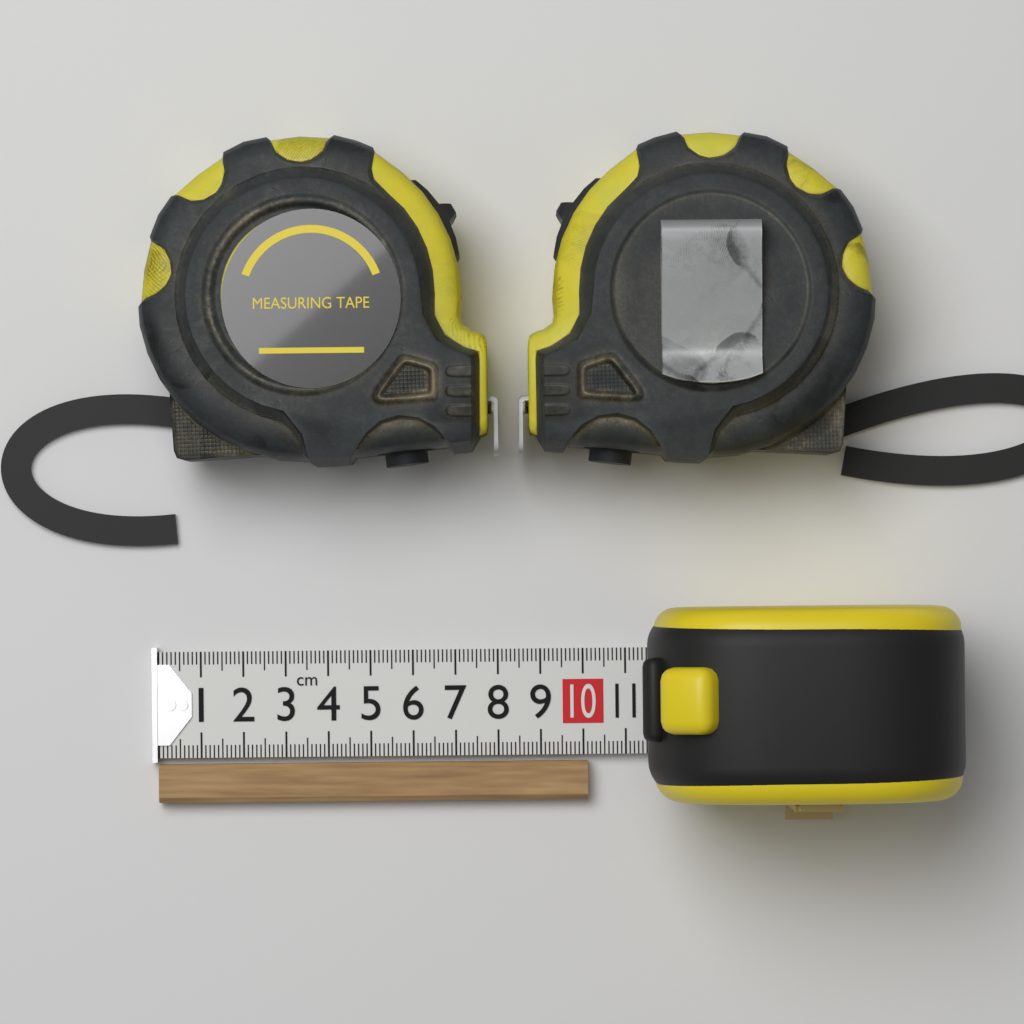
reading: 10.1 cm
